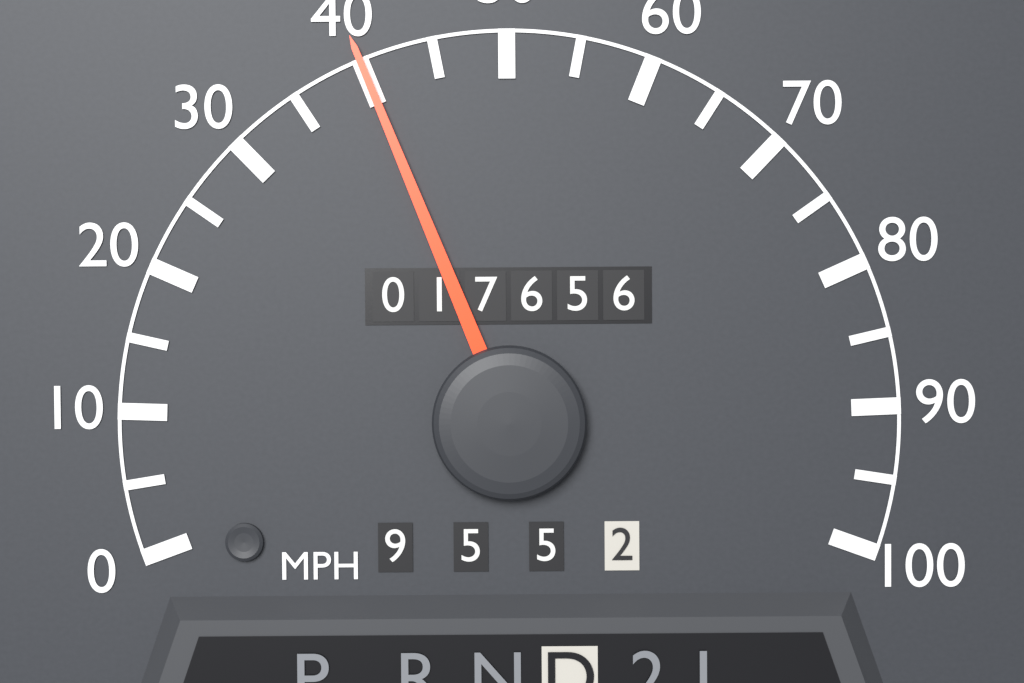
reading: 40 MPH
